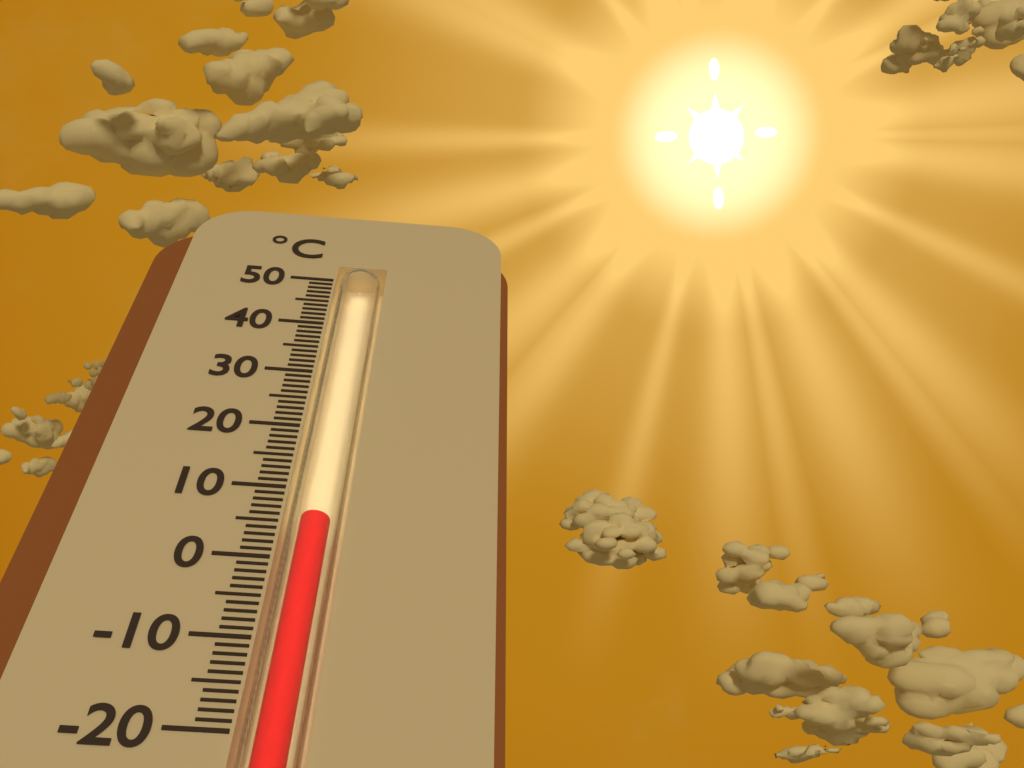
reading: 6 °C
